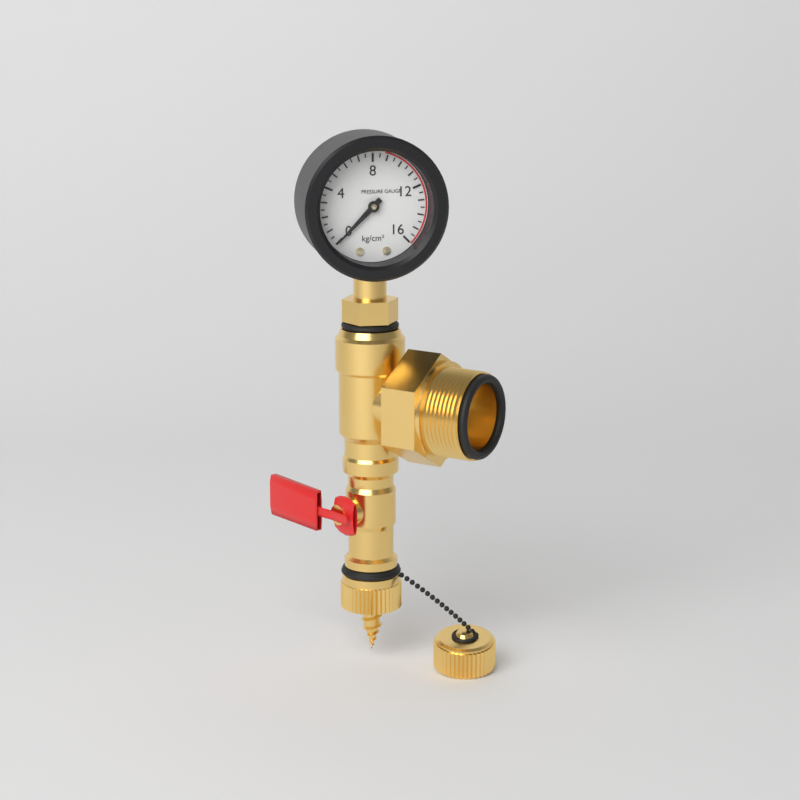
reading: 0.0 kg/cm²
